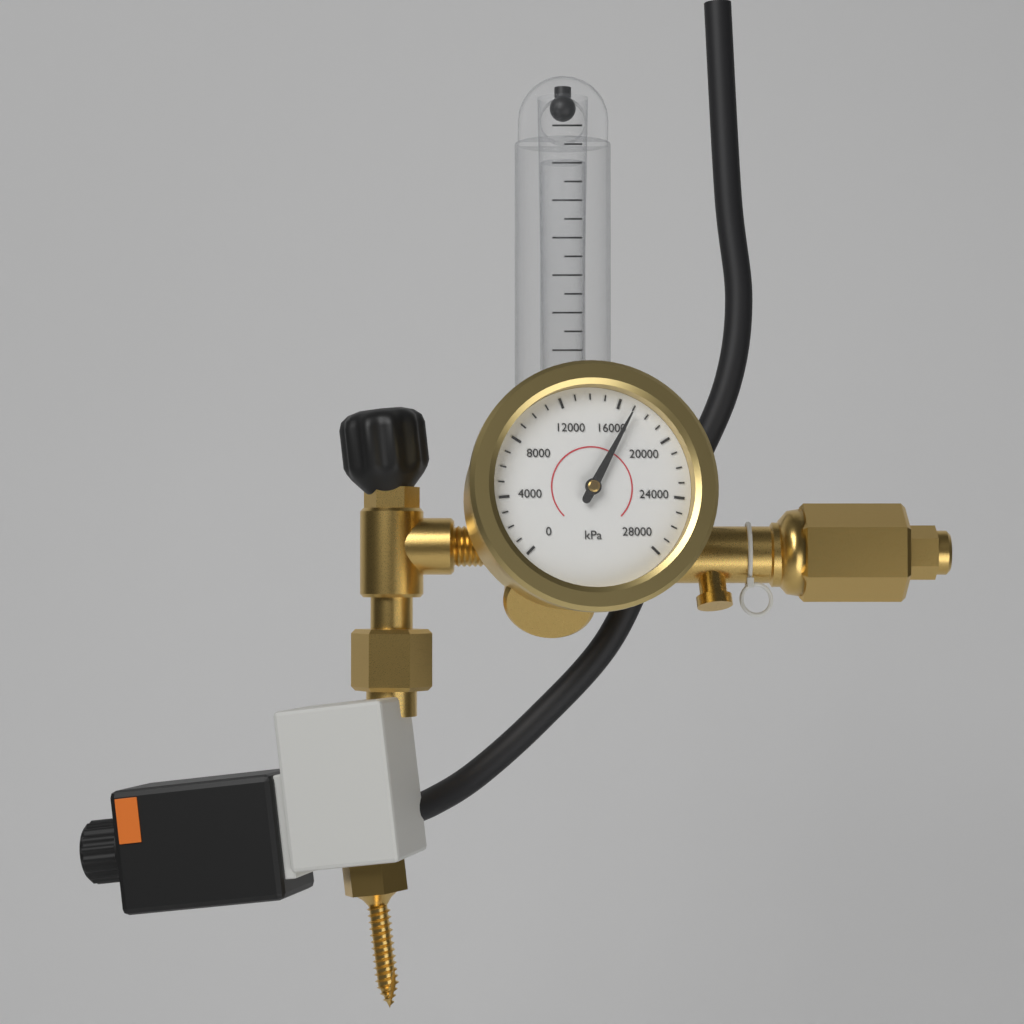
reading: 17000 kPa
